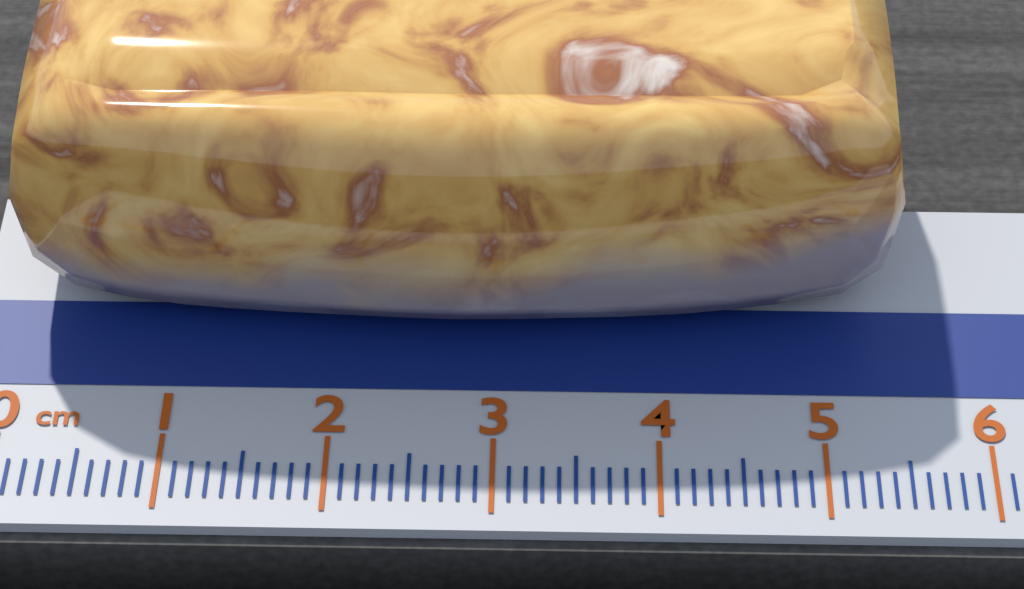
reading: 5.5 cm
